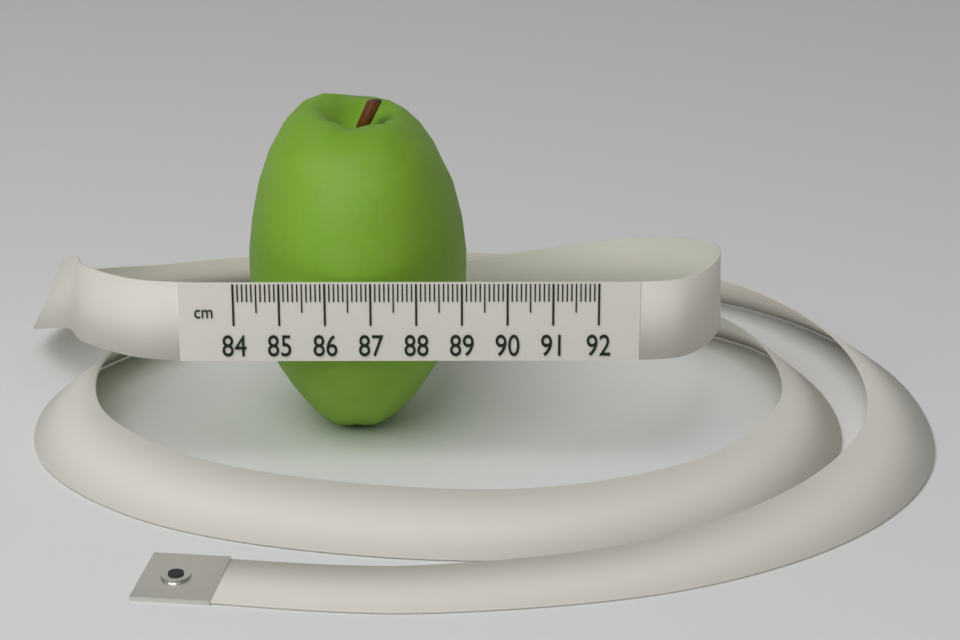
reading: 89.1 cm
